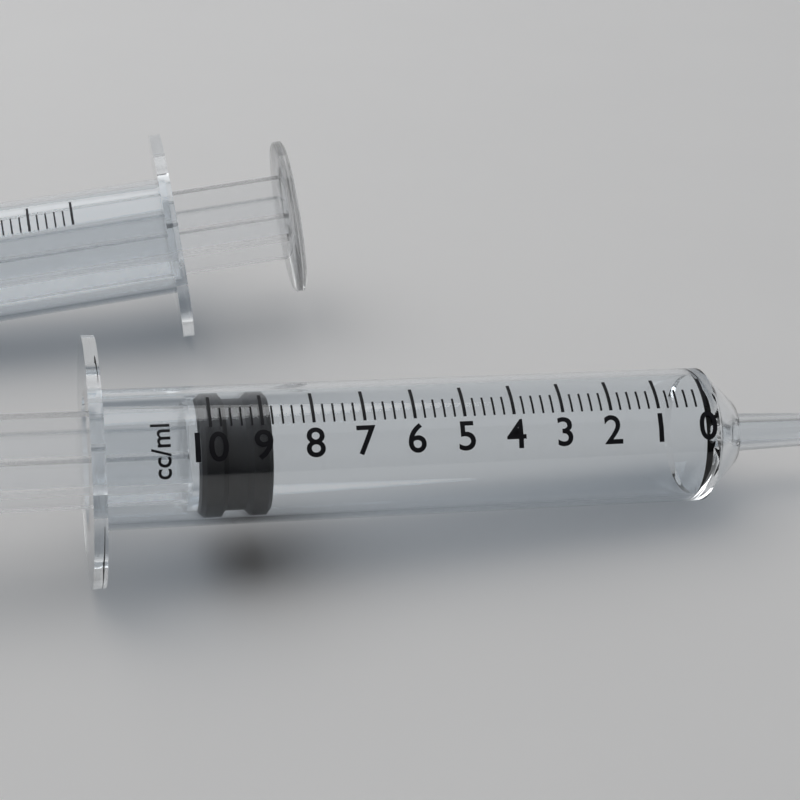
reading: 8.8 ml
